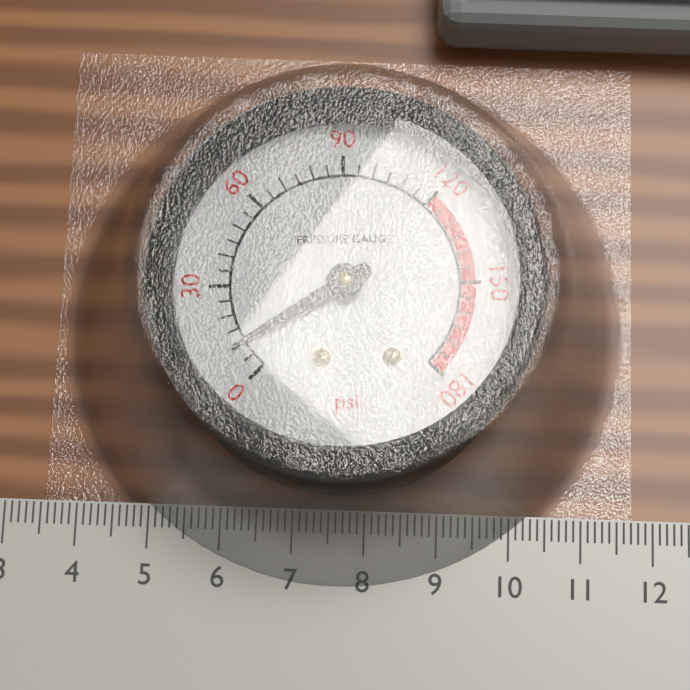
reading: 10 psi
